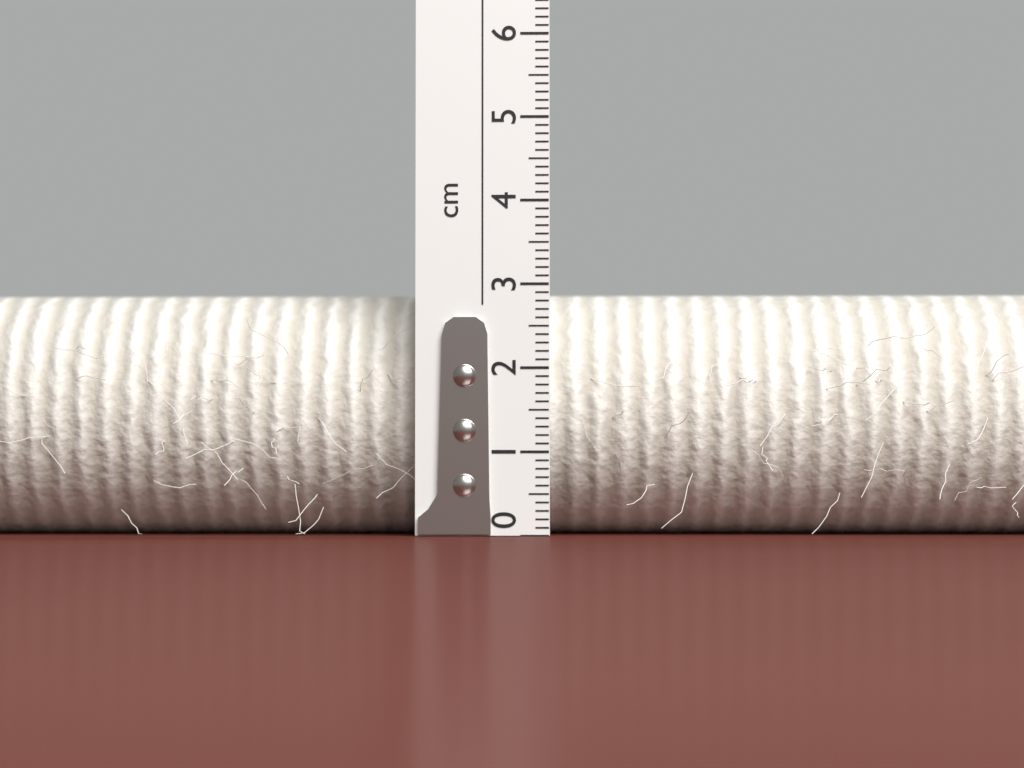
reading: 3.0 cm
